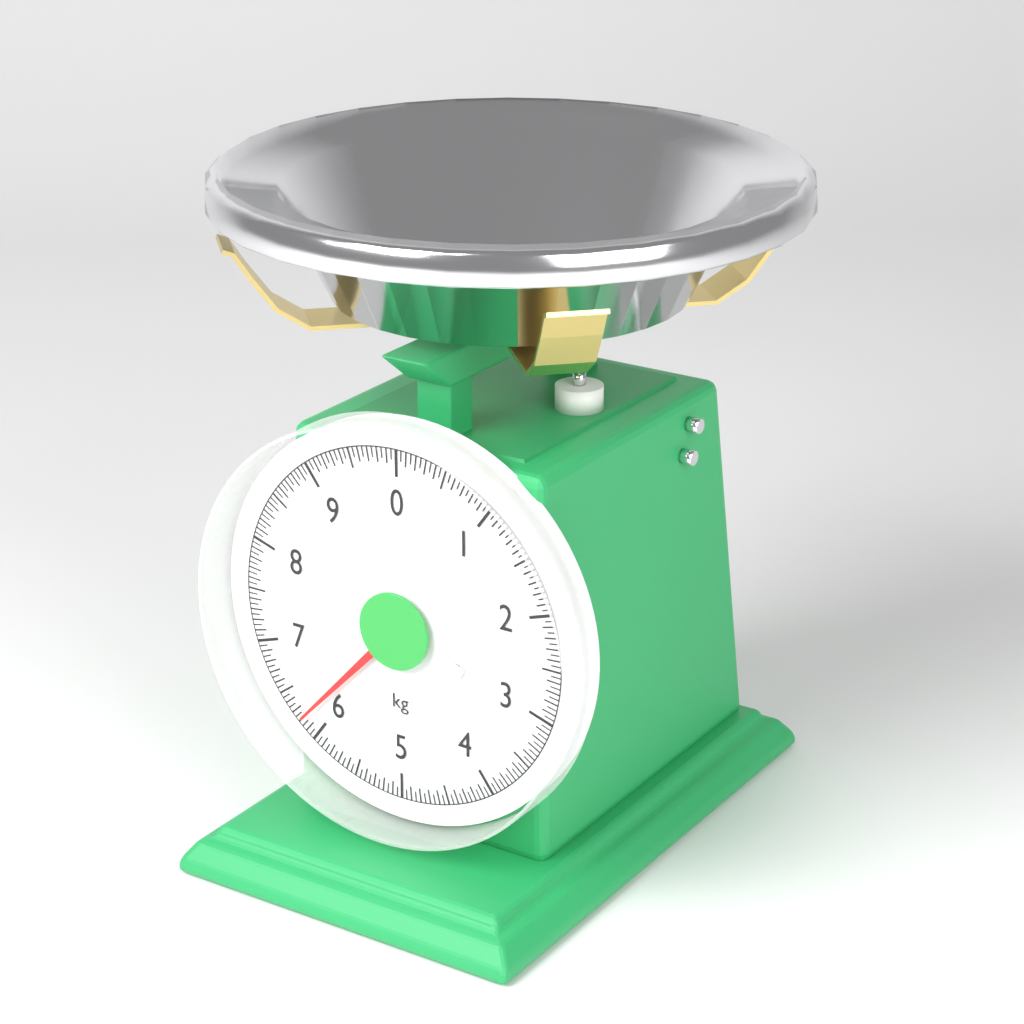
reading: 6.20 kg
